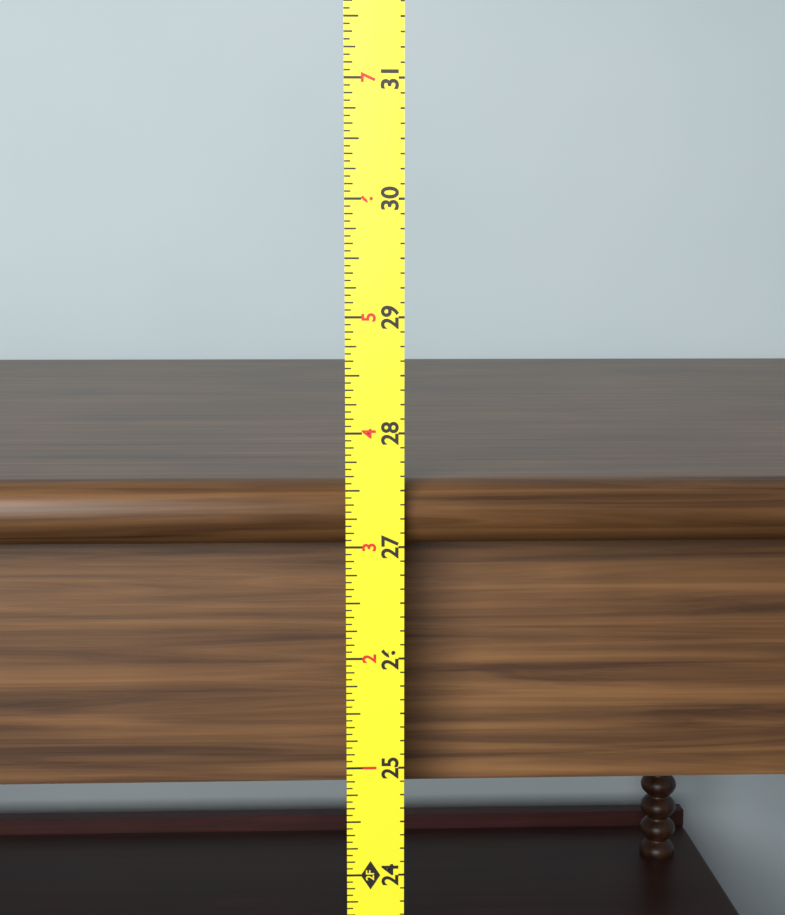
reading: 27.5625 in
